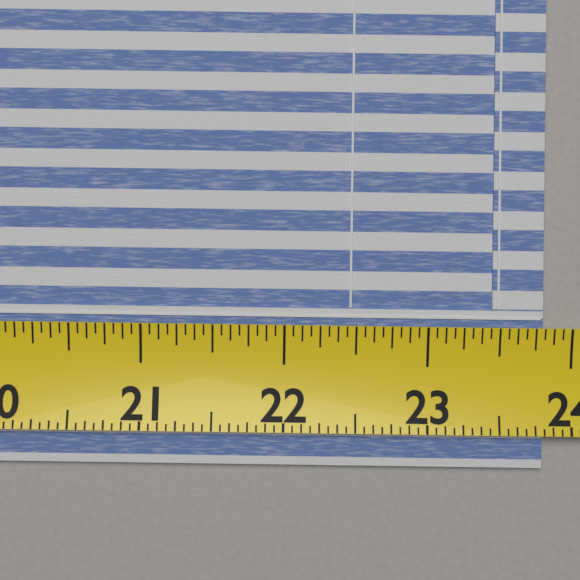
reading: 23.8125 (no unit)
